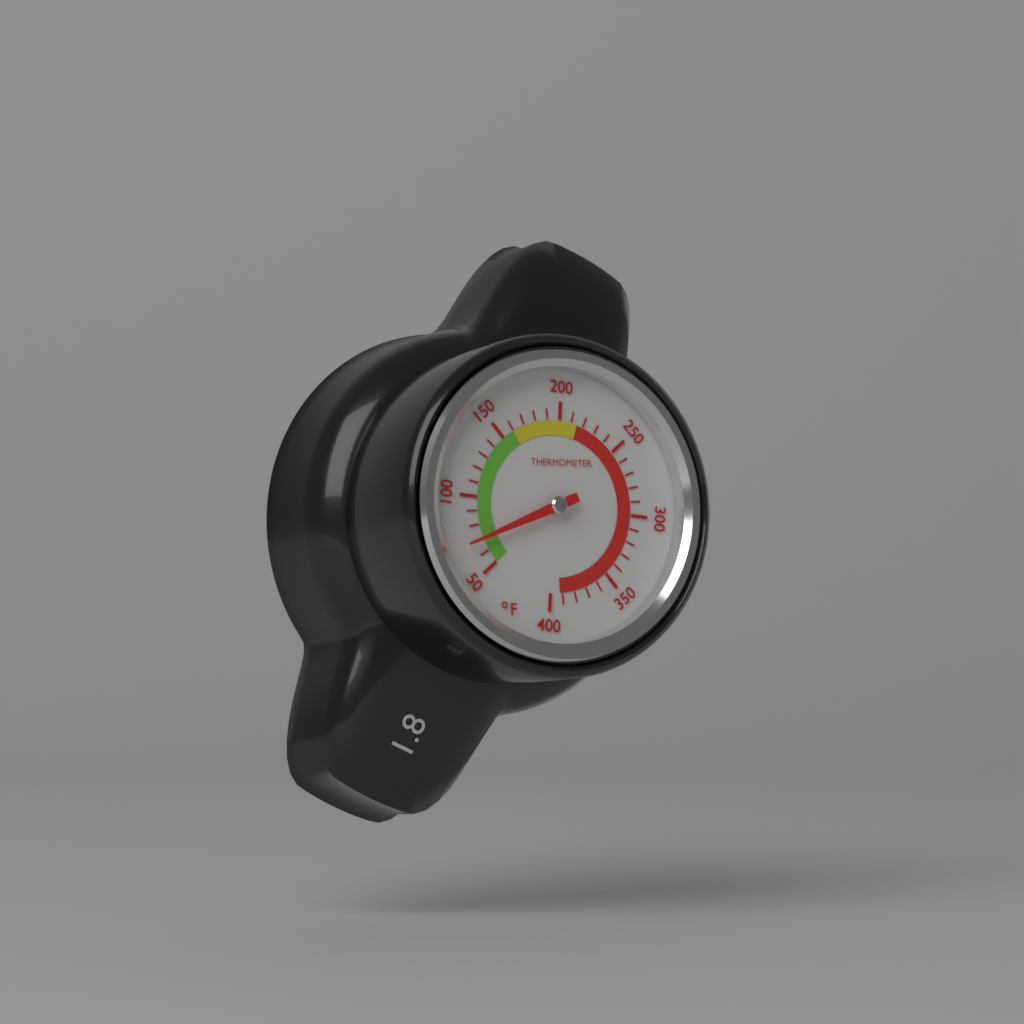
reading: 70 °F
